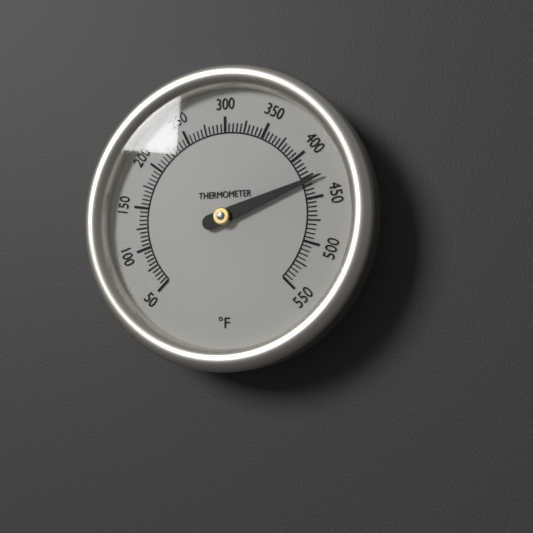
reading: 430 °F
